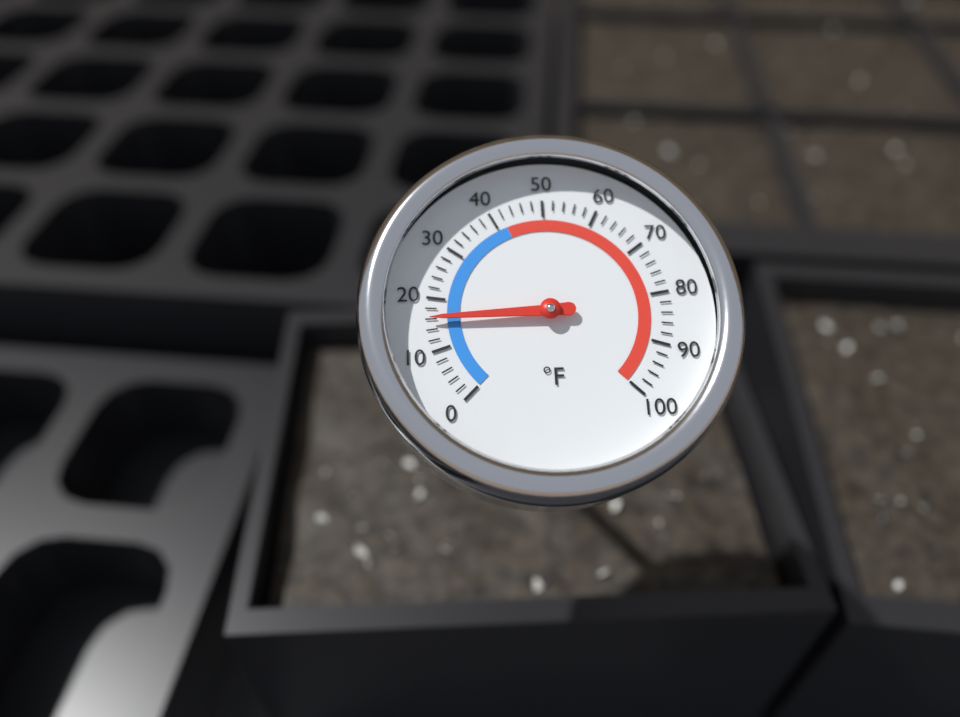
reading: 16 °F
